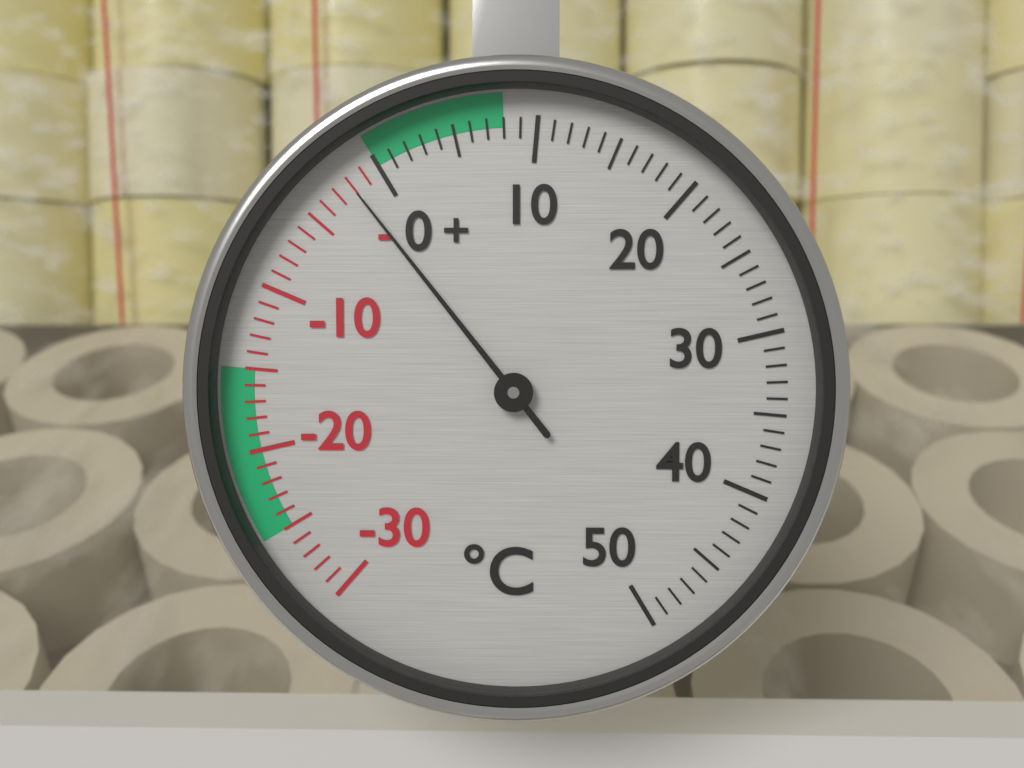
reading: -2 °C
